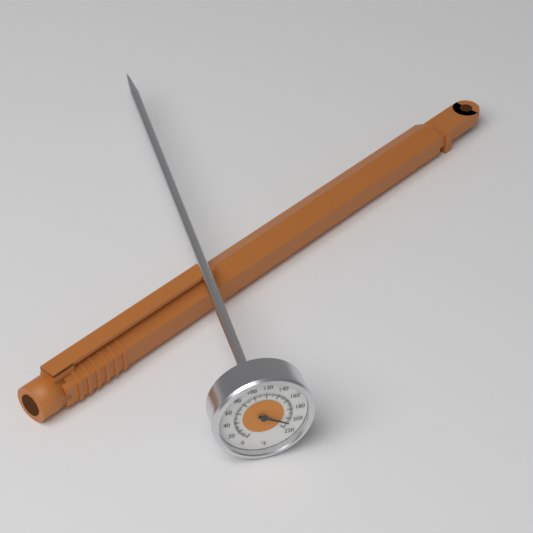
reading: 208 °F
